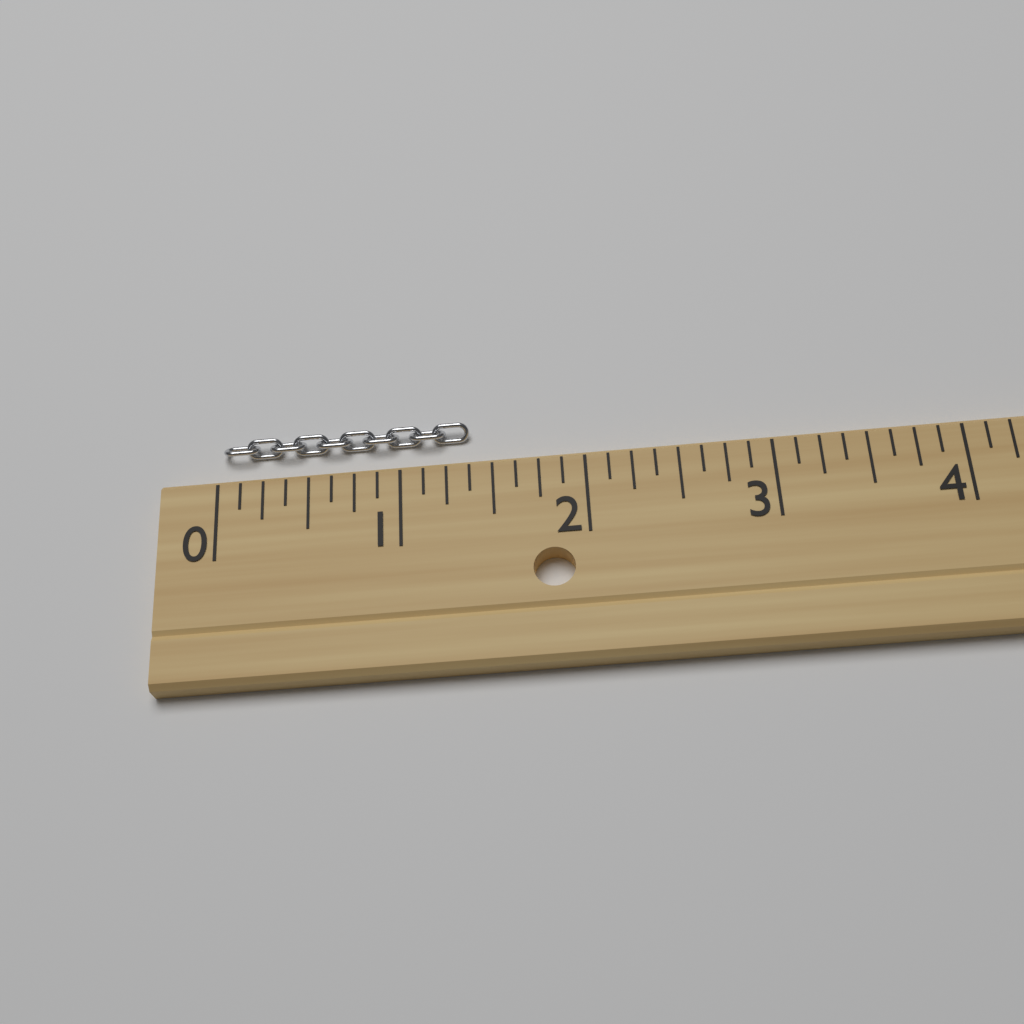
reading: 1.375 (no unit)
